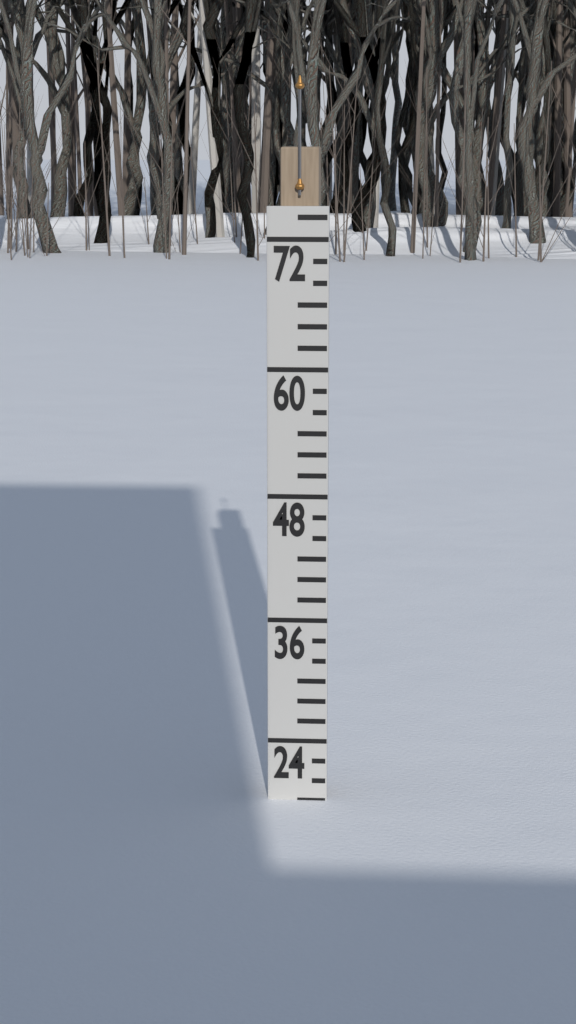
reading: 18 (no unit)
